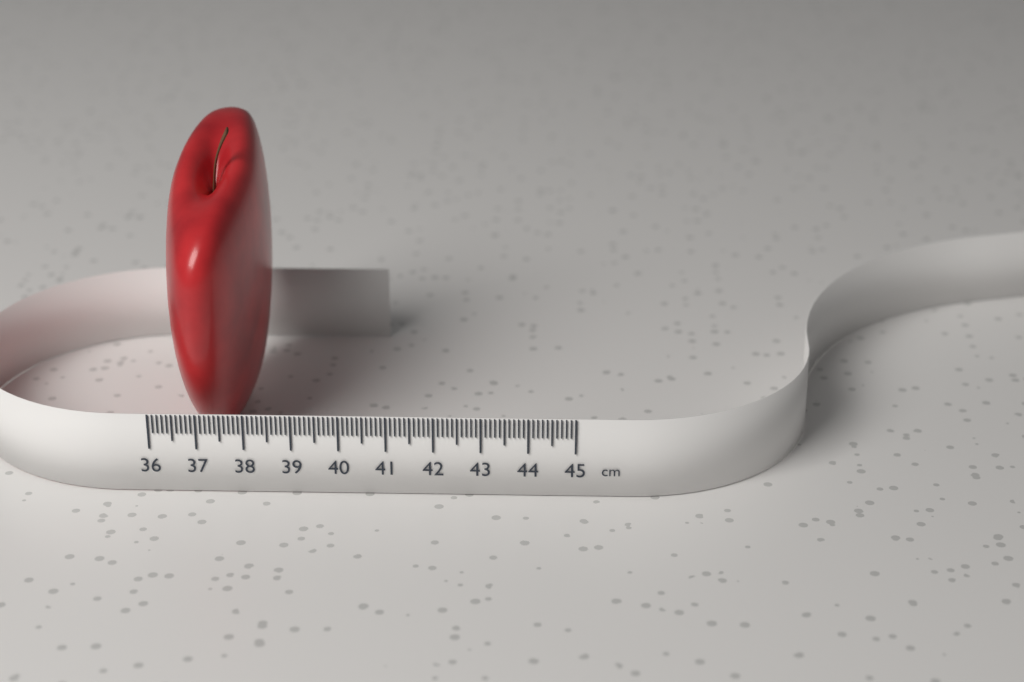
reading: 38.1 cm
